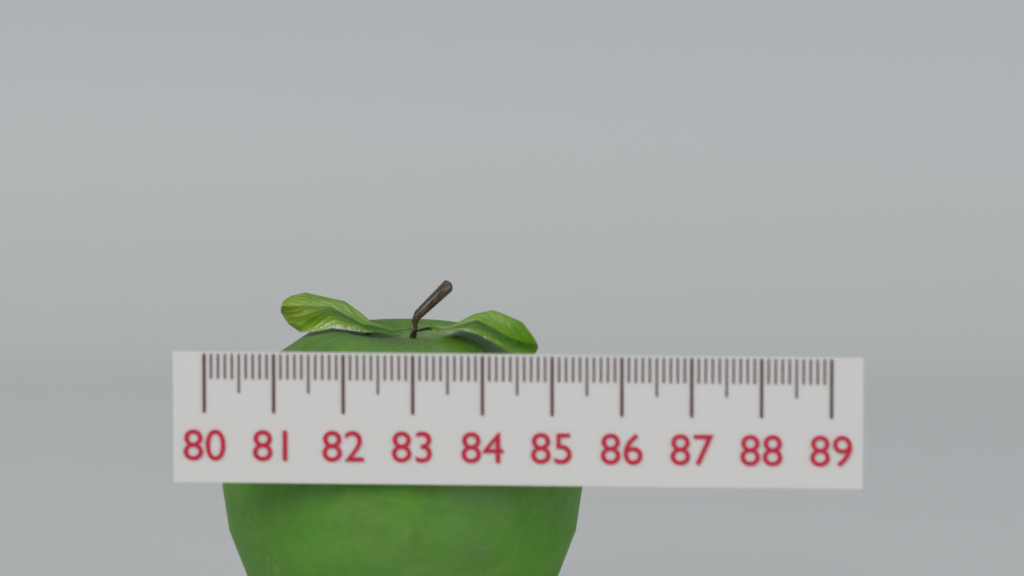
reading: 85.3 (no unit)
